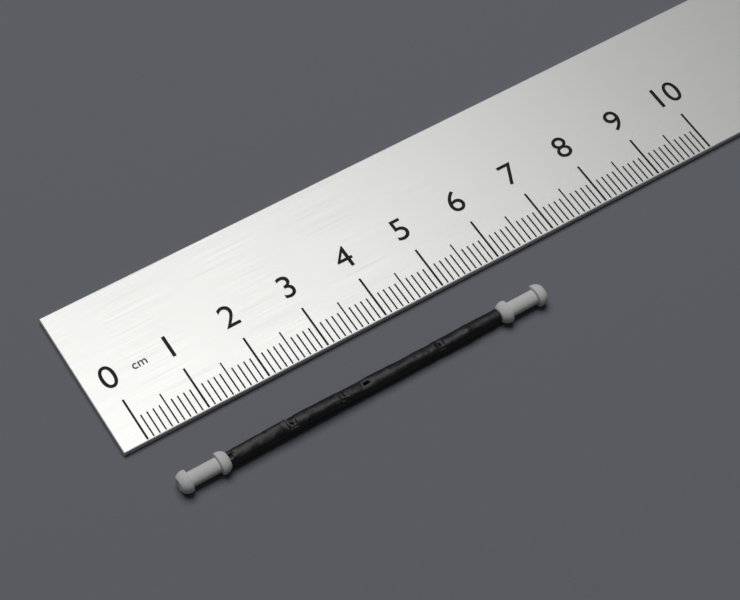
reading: 6.2 cm
